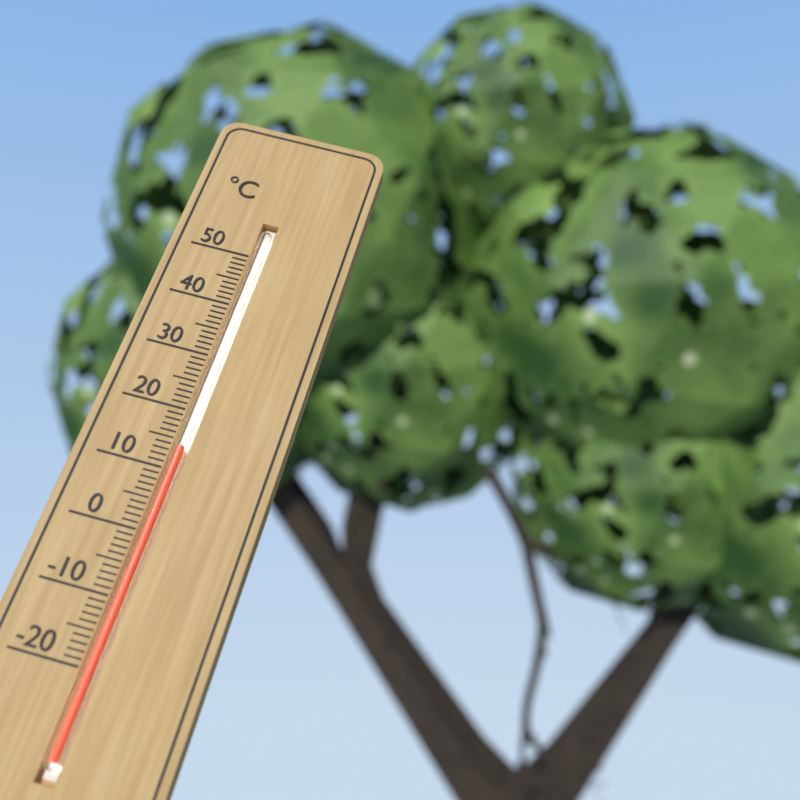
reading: 14 °C
